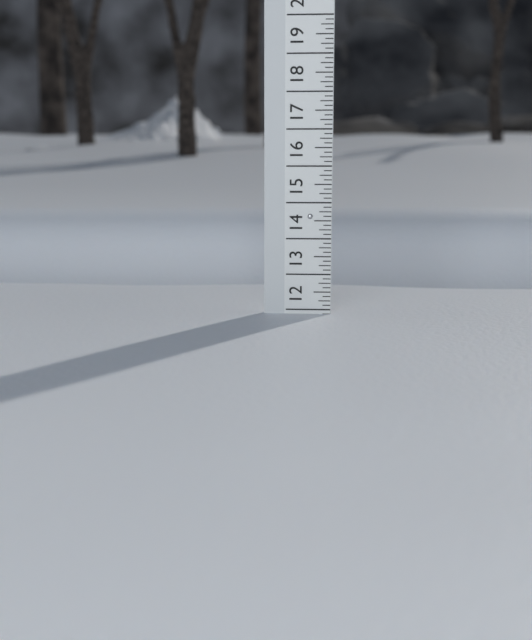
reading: 11.875 (no unit)
